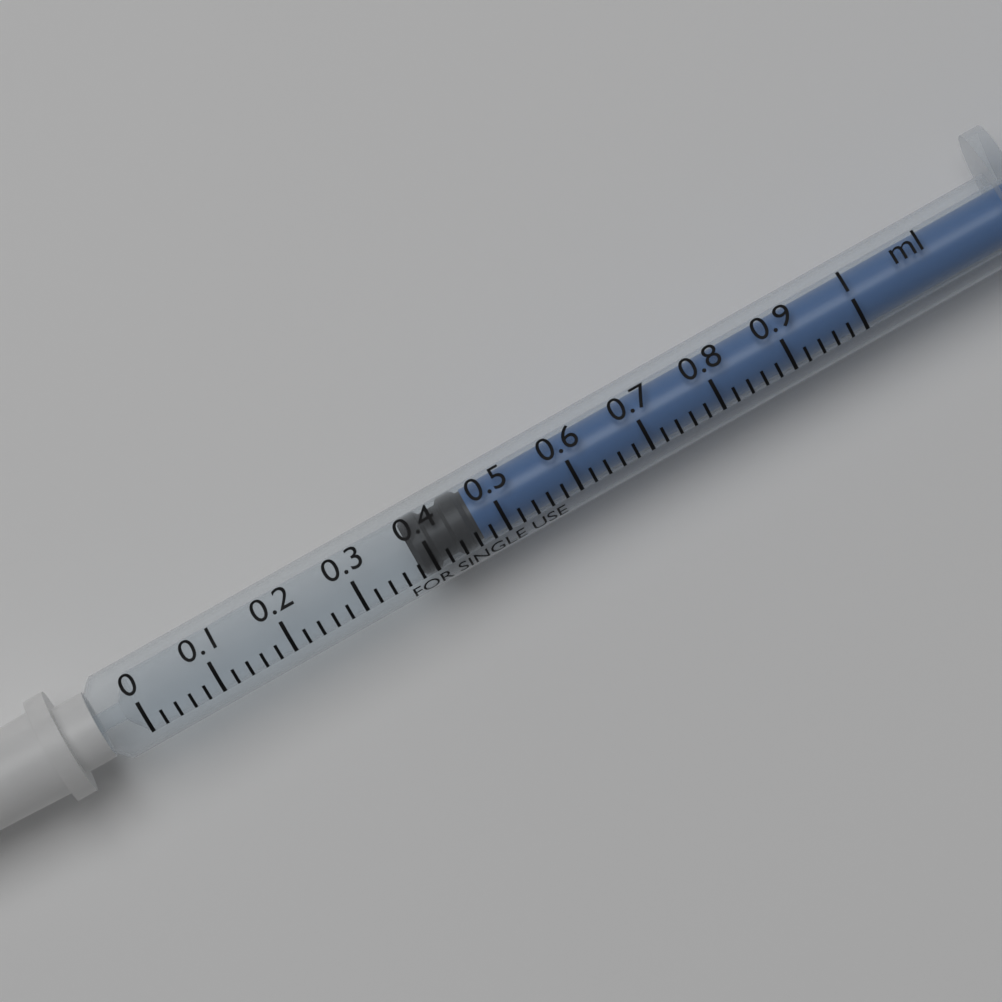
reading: 0.38 ml
